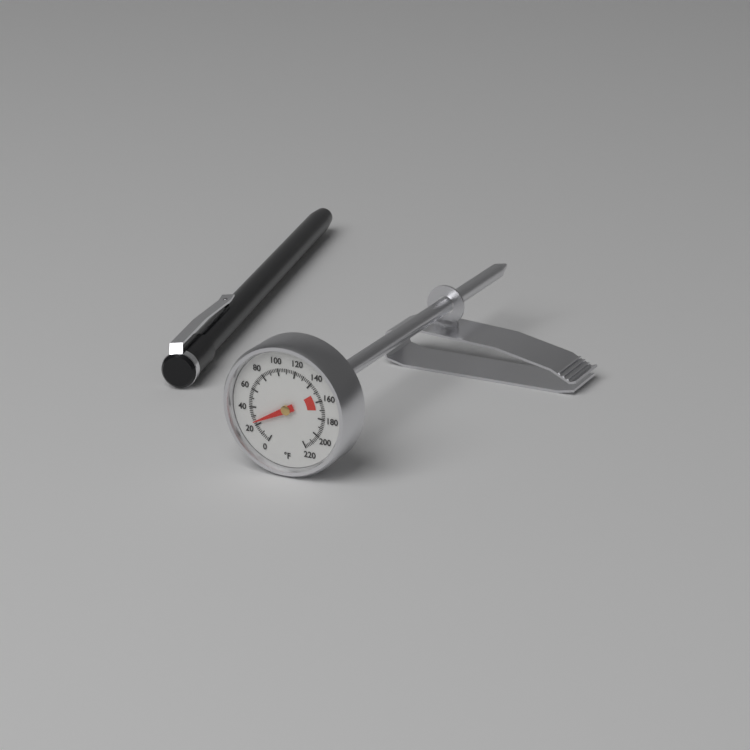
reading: 24 °F
